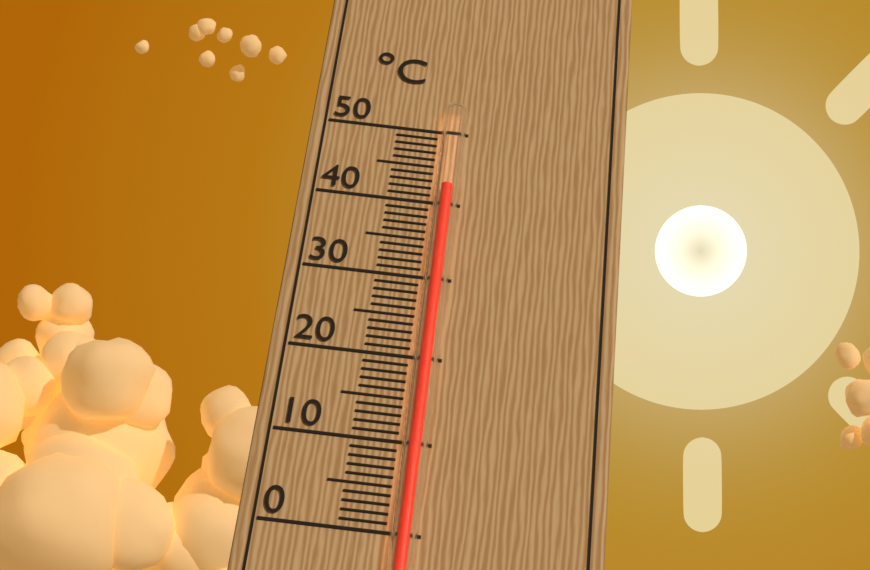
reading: 42 °C
